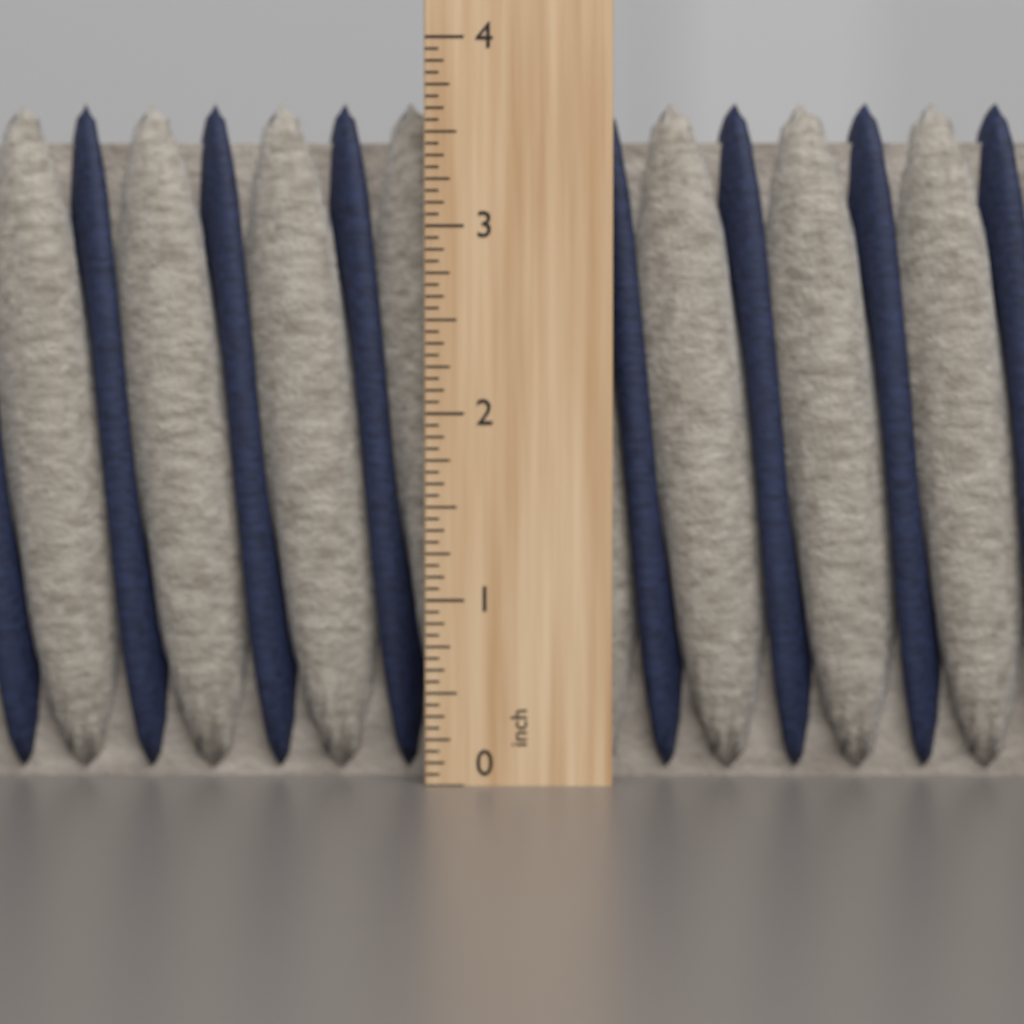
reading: 3.6875 inch
